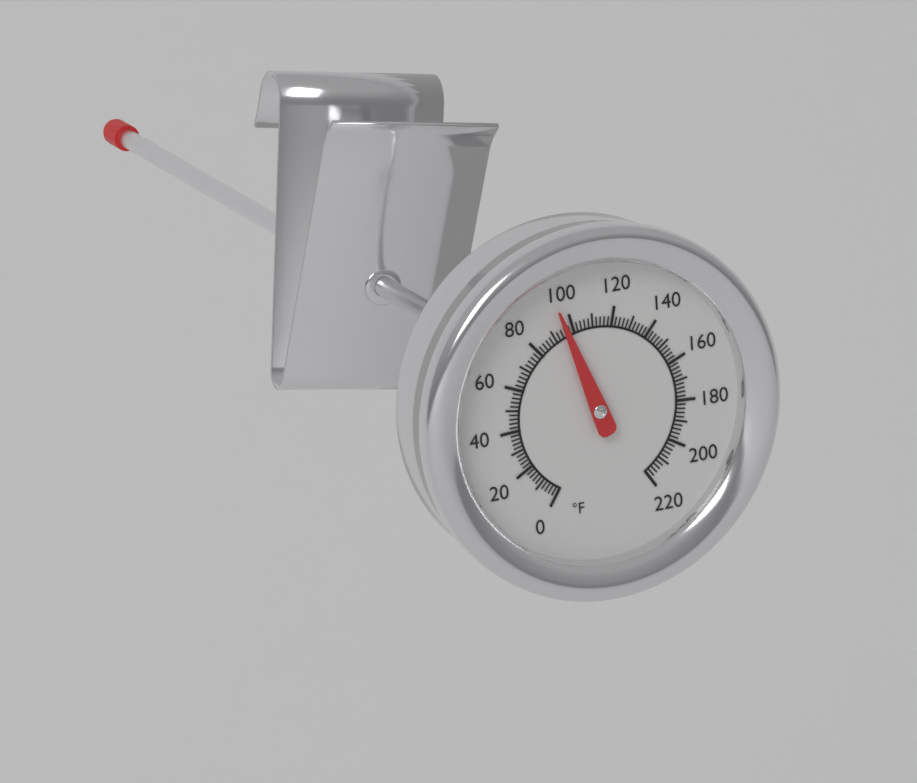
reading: 96 °F
